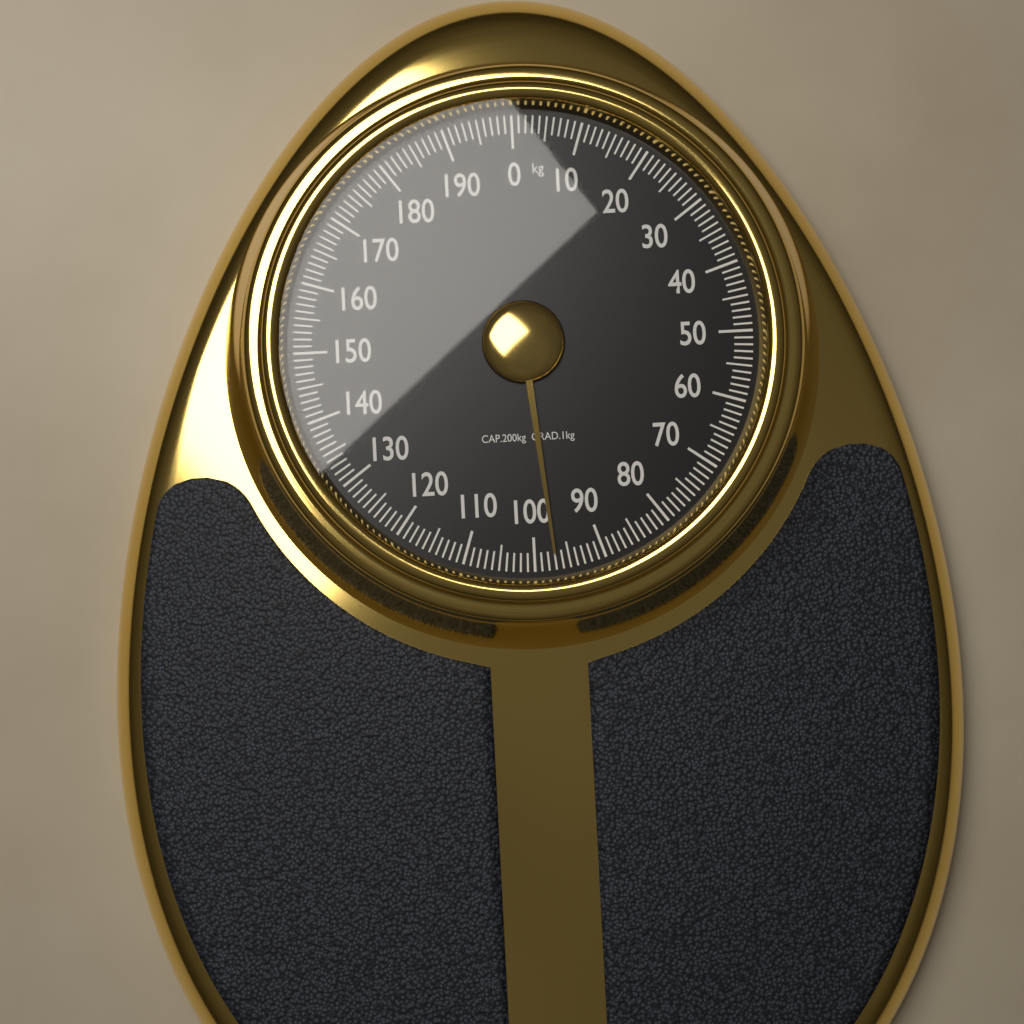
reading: 97 kg
